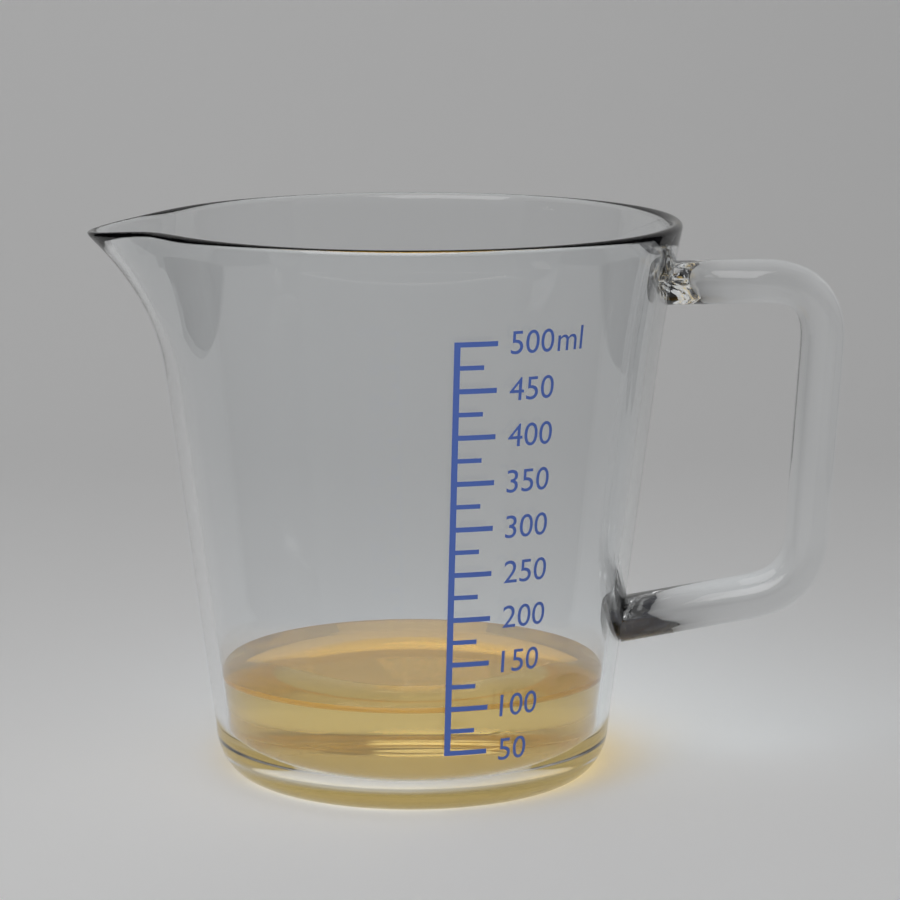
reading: 100 ml
